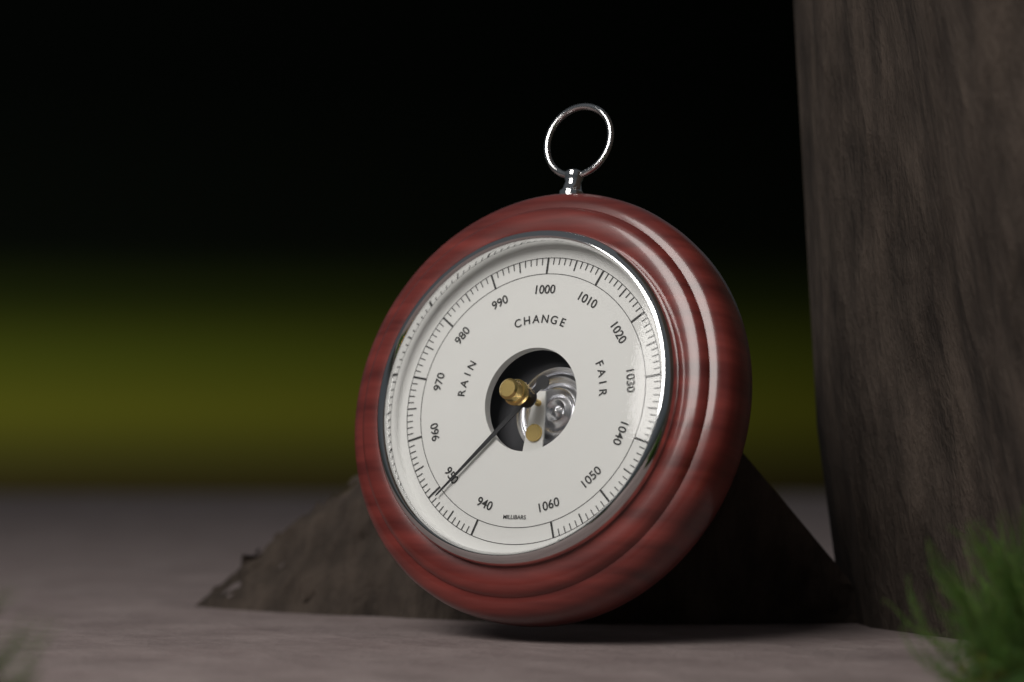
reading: 949 mbar
